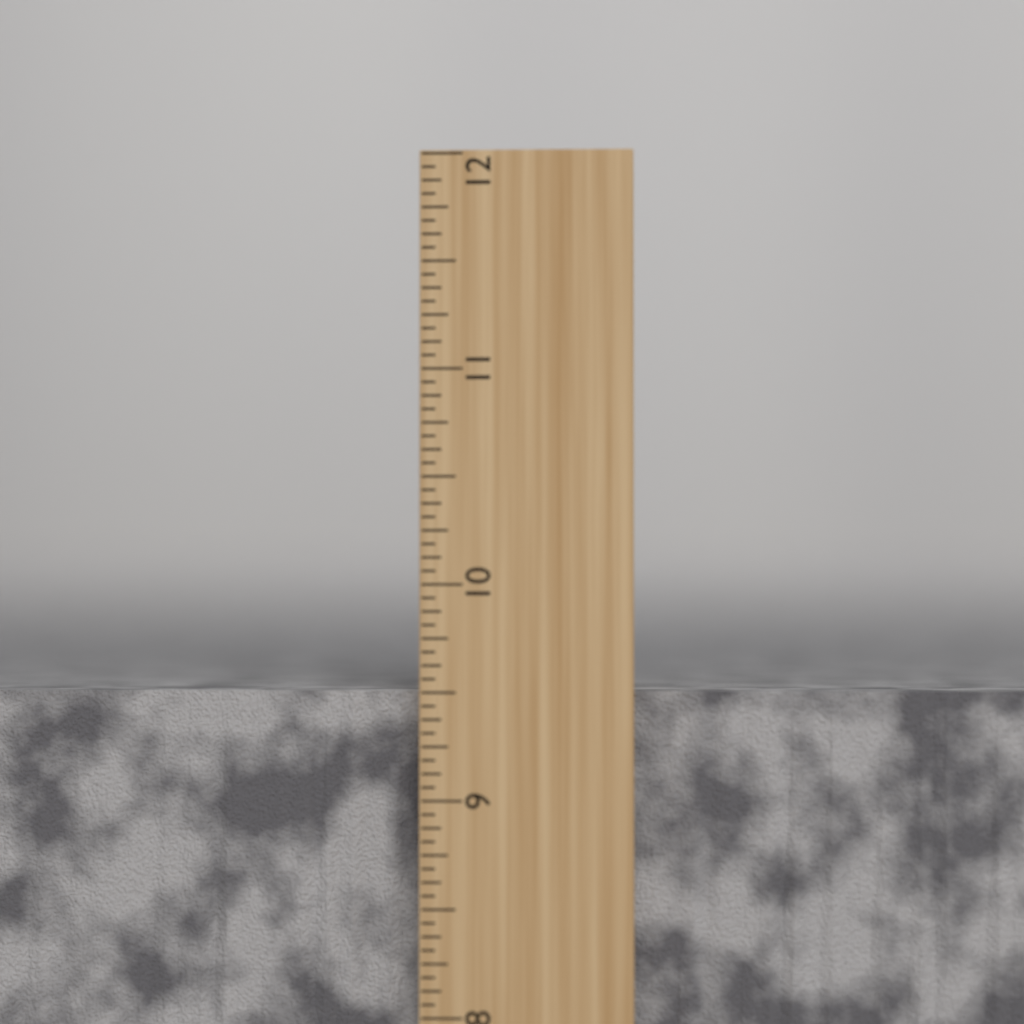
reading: 9.5000 inch
